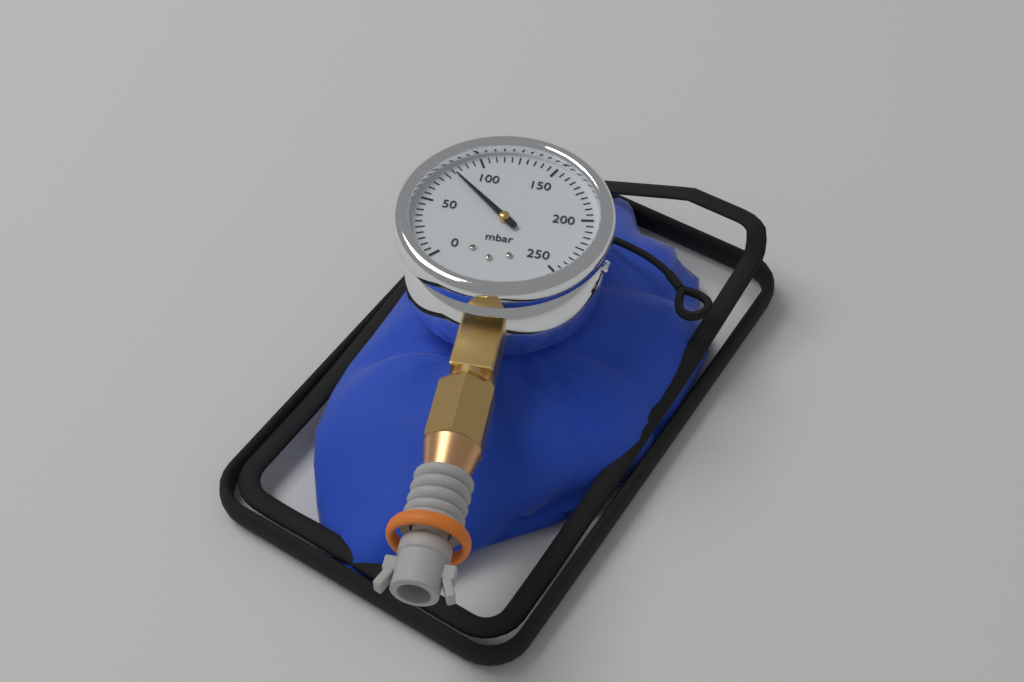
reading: 80 mbar
